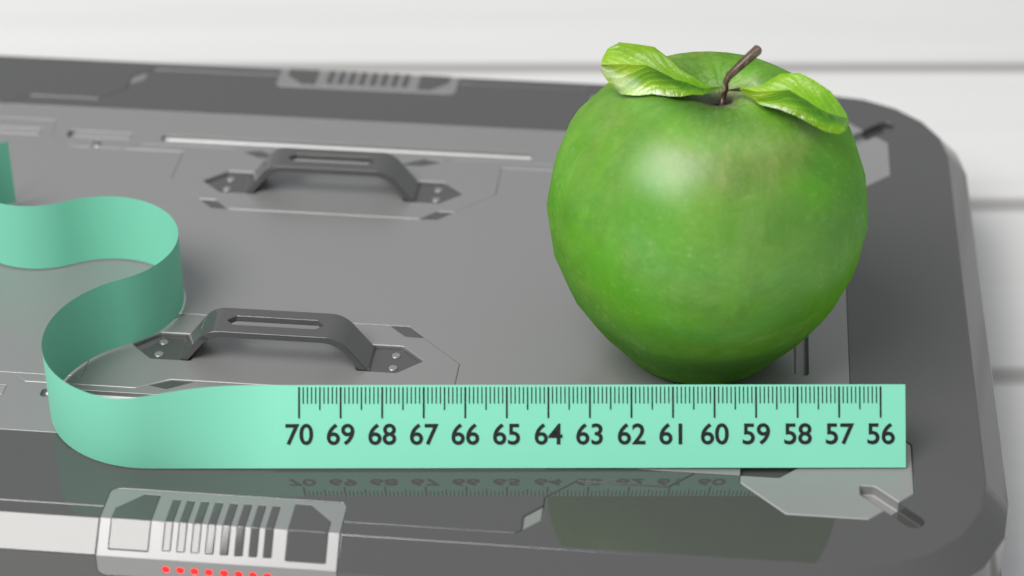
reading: 64.0 (no unit)
